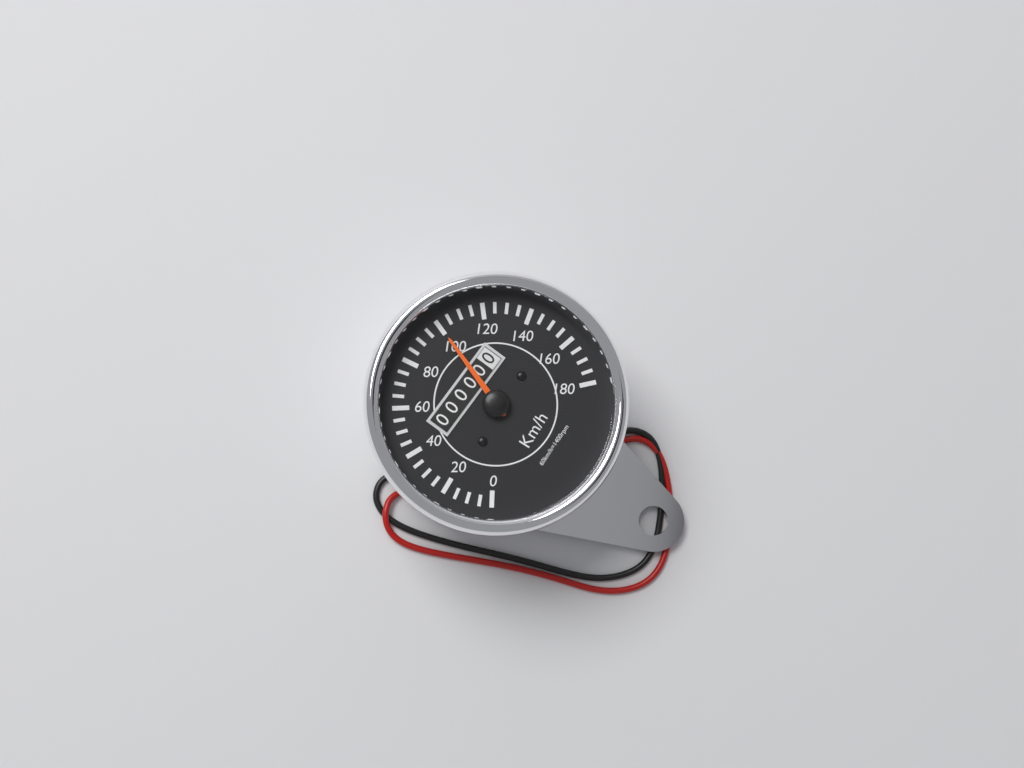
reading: 100 km/h
